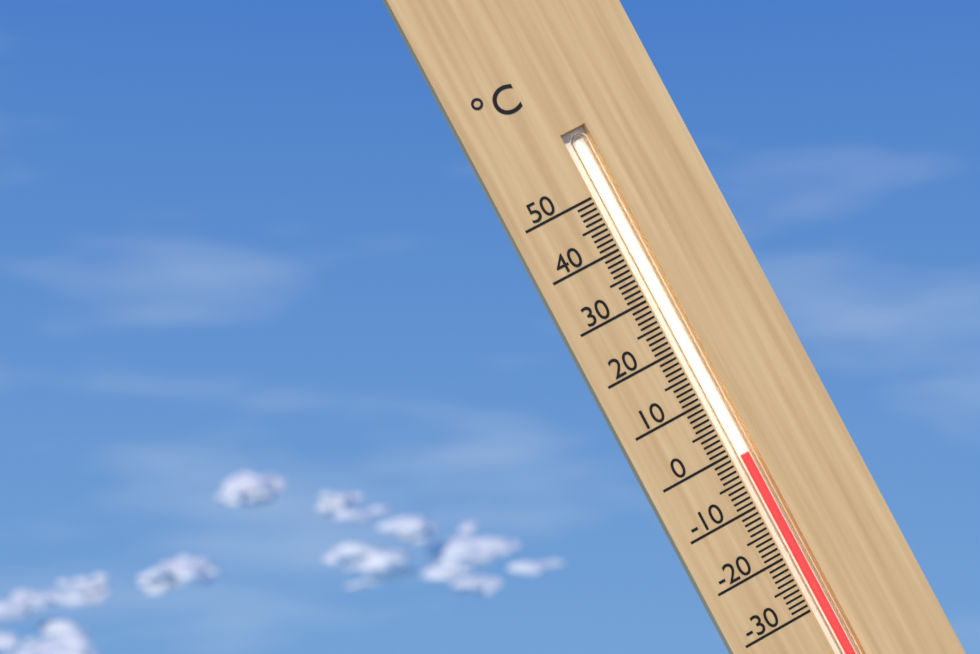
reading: -1 °C
